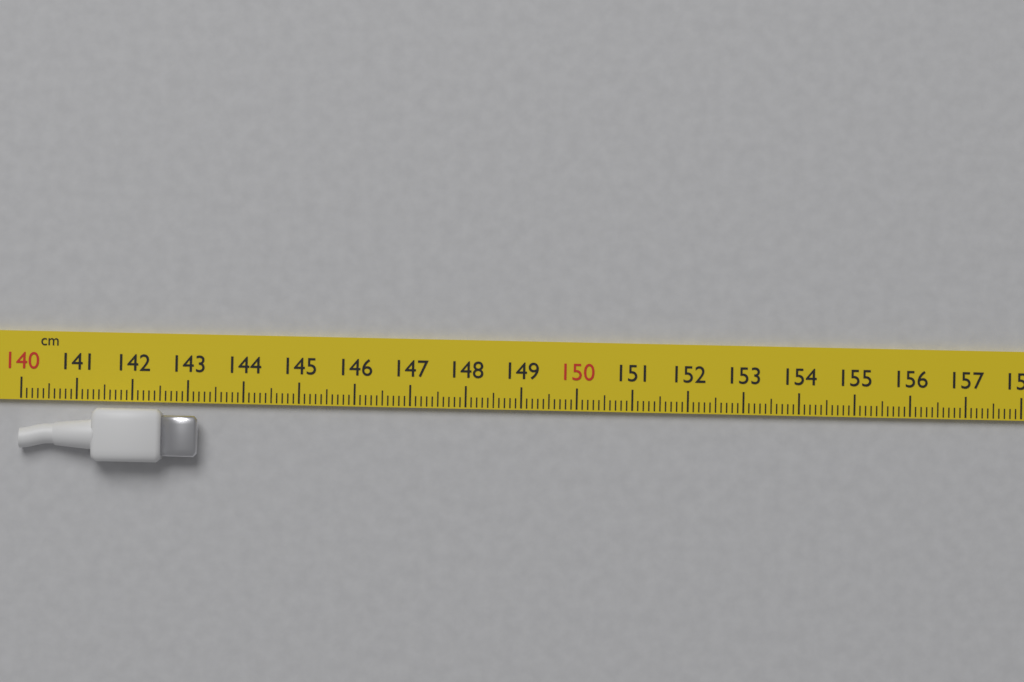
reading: 143.2 cm
